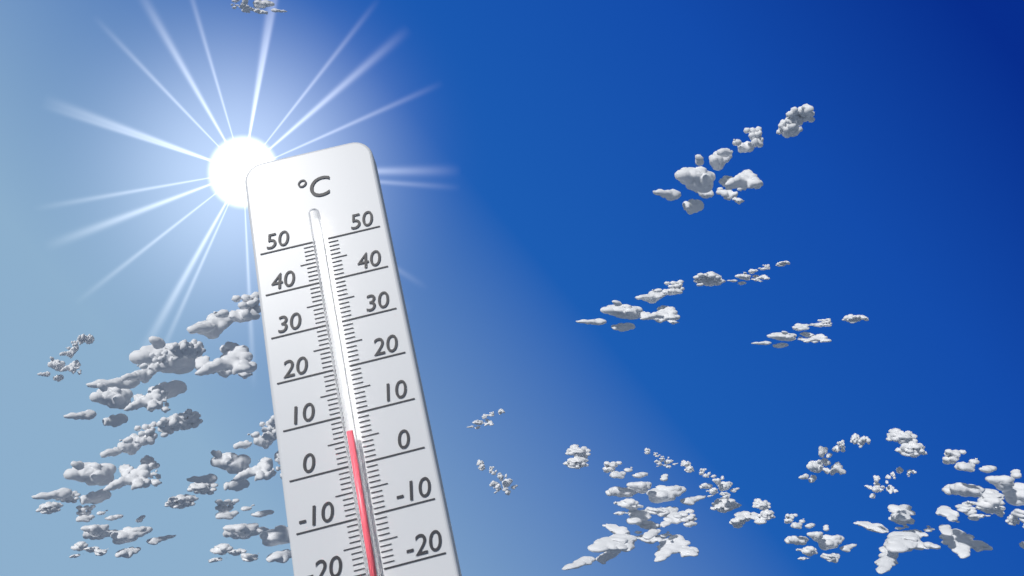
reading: 6 °C
